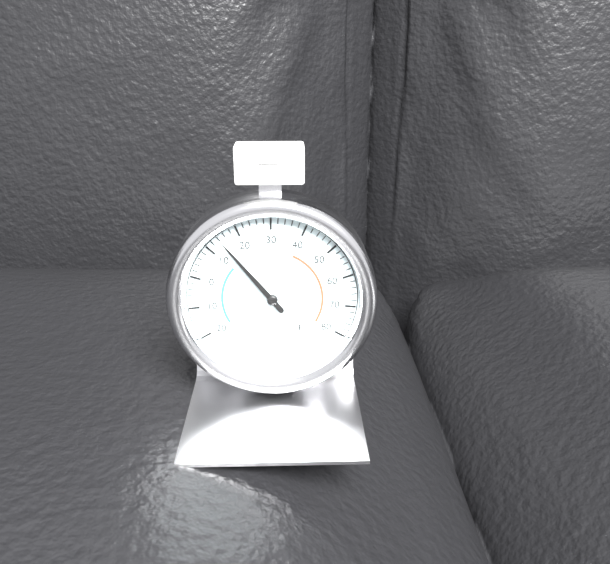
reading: 14 °F
